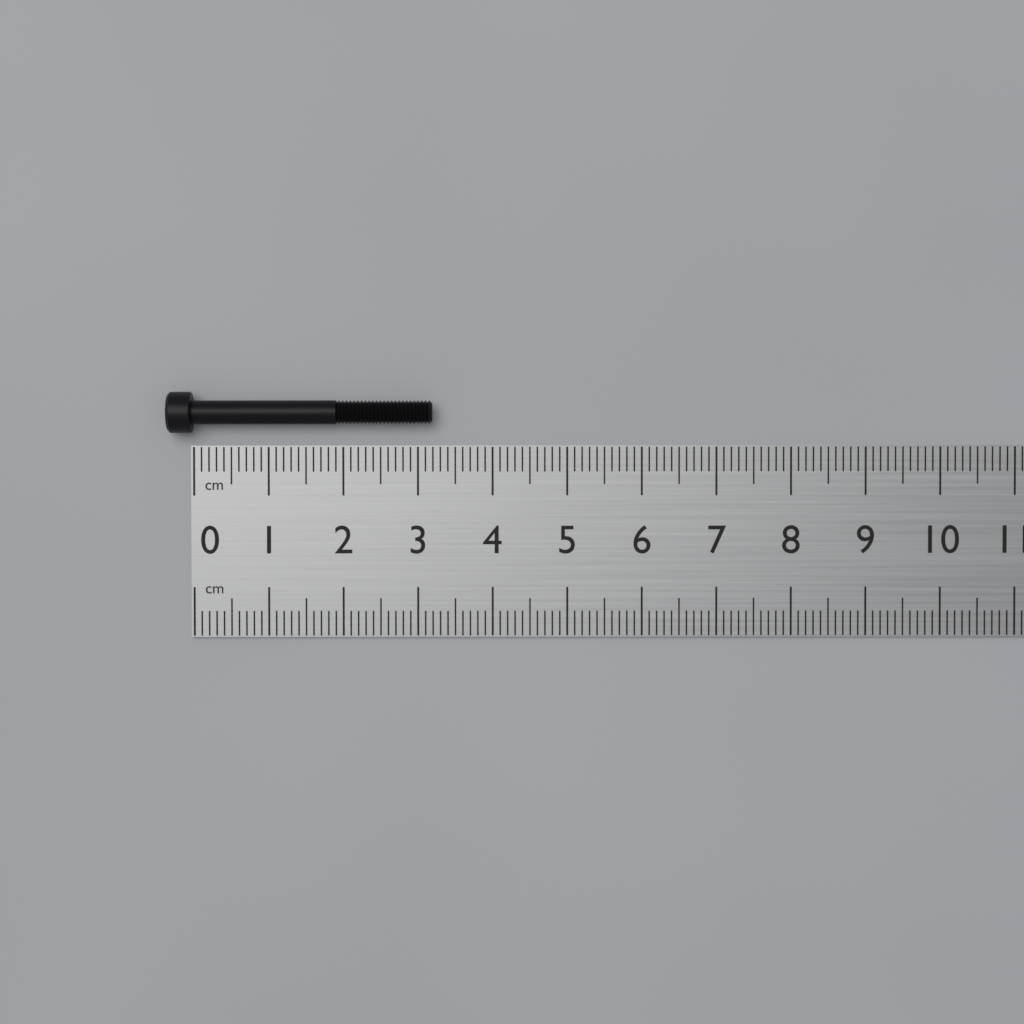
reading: 3.2 cm
